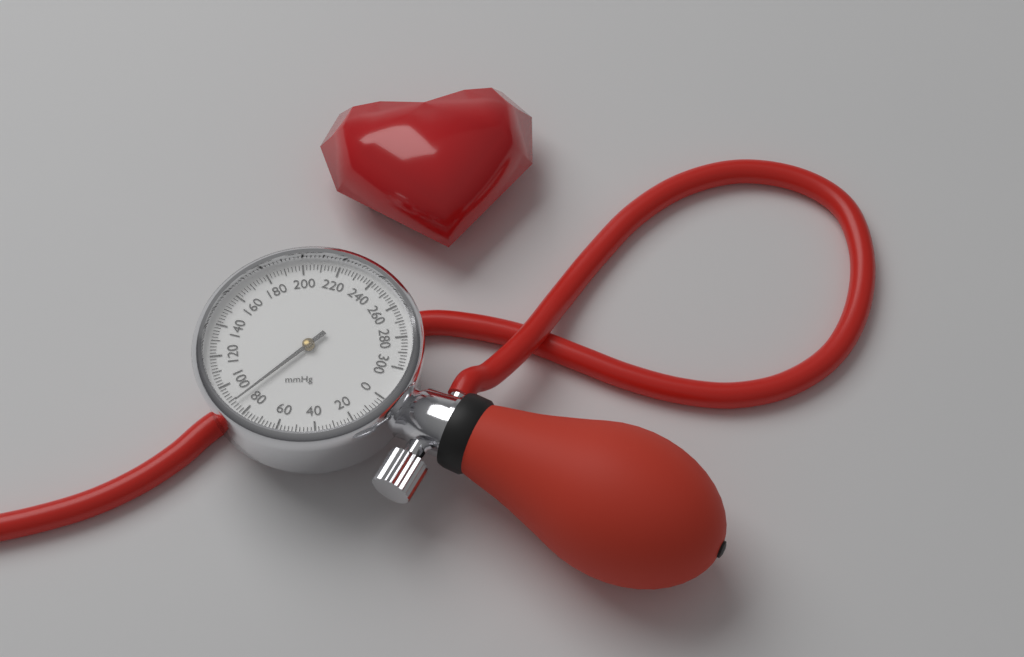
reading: 88 mmHg
